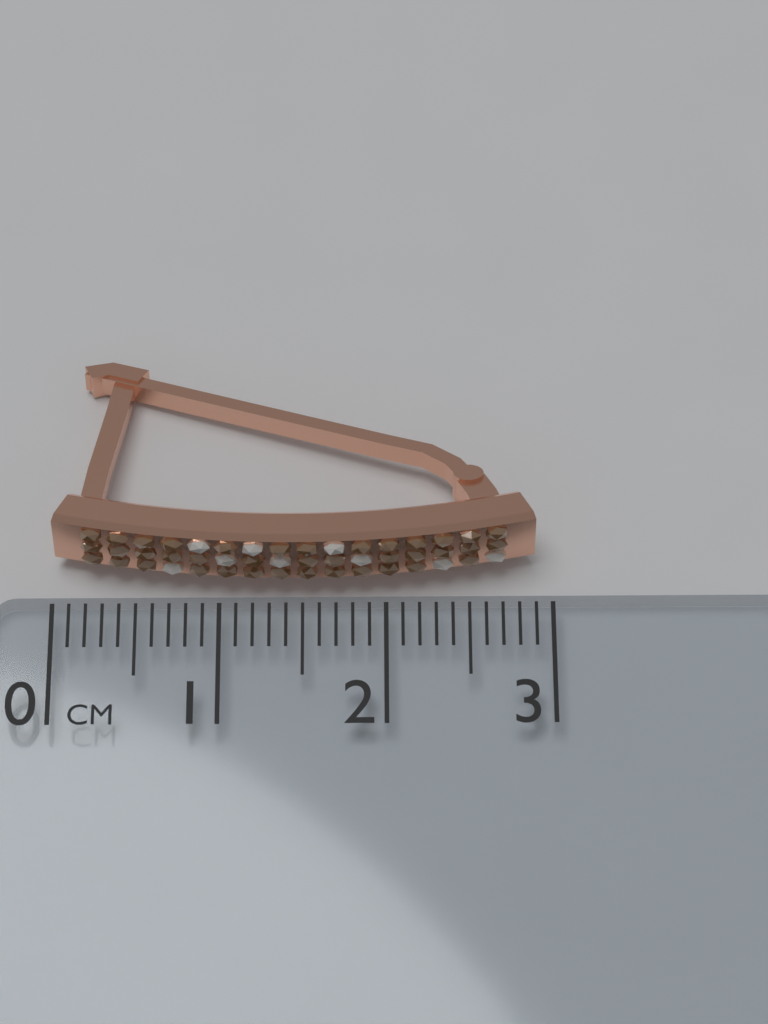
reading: 2.9 cm
